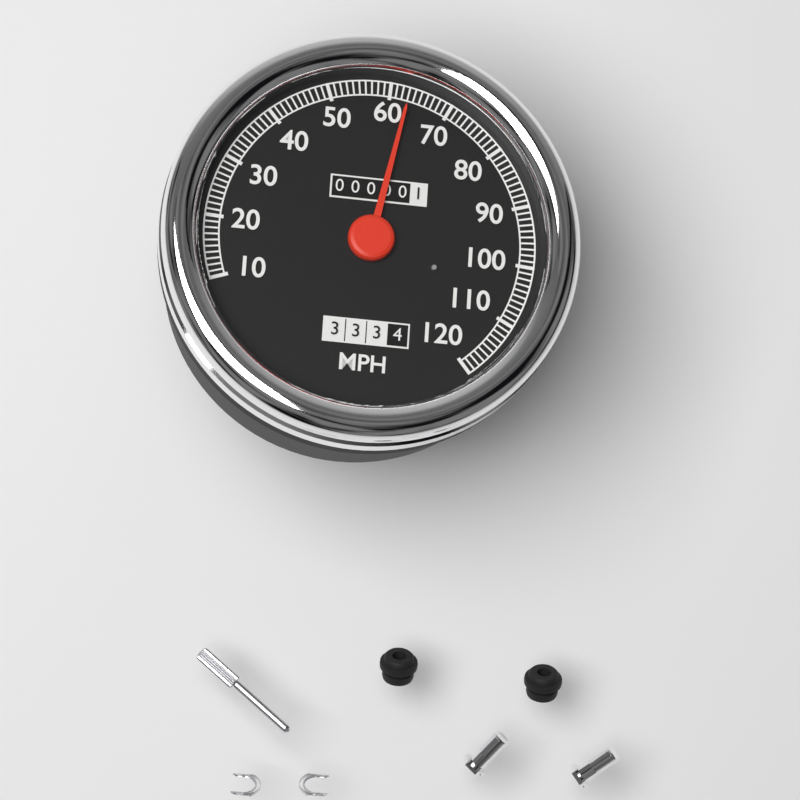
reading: 63 MPH
